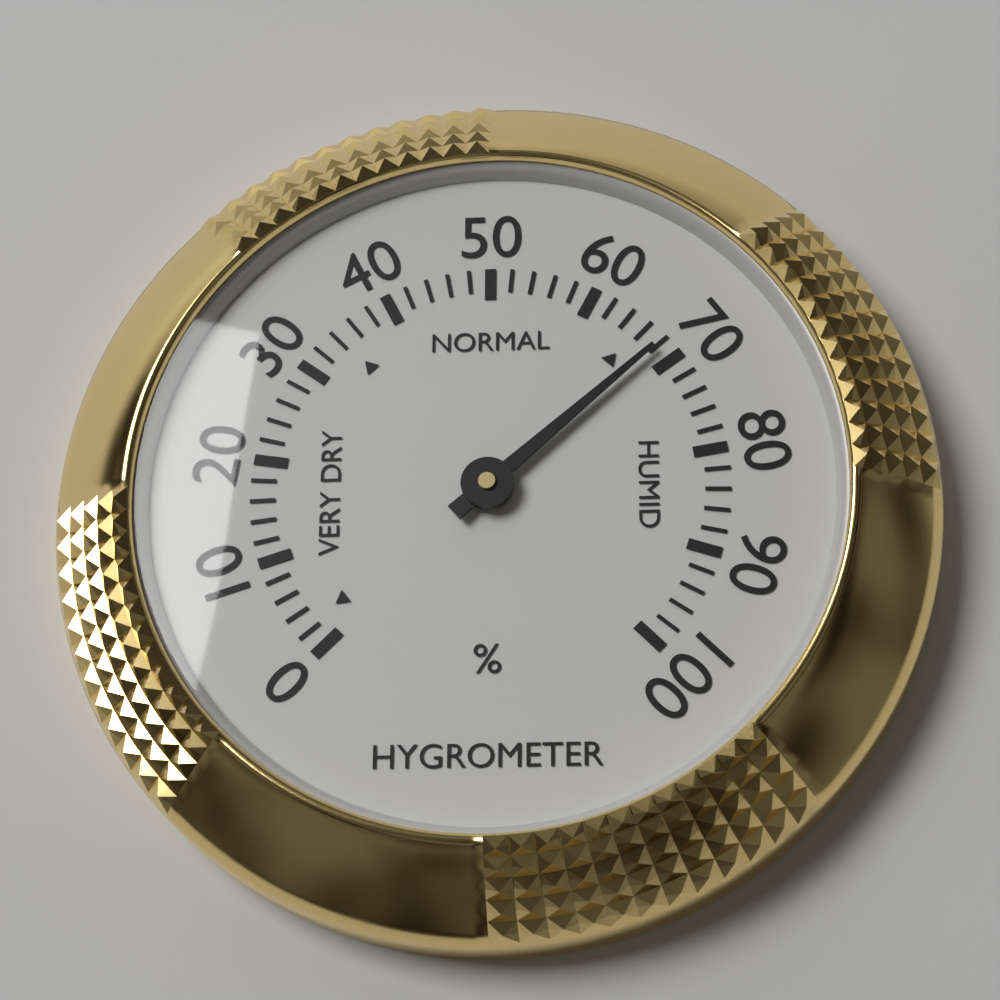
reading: 68 %
